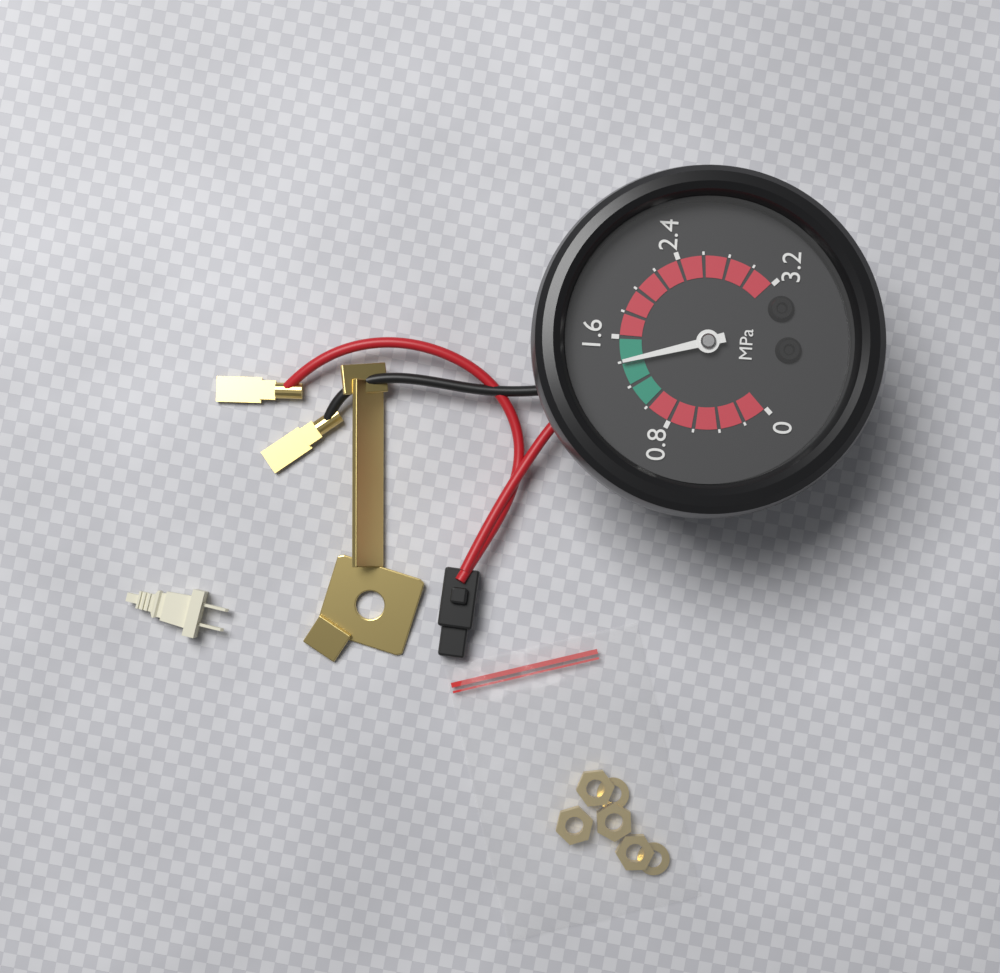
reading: 1.4 MPa
